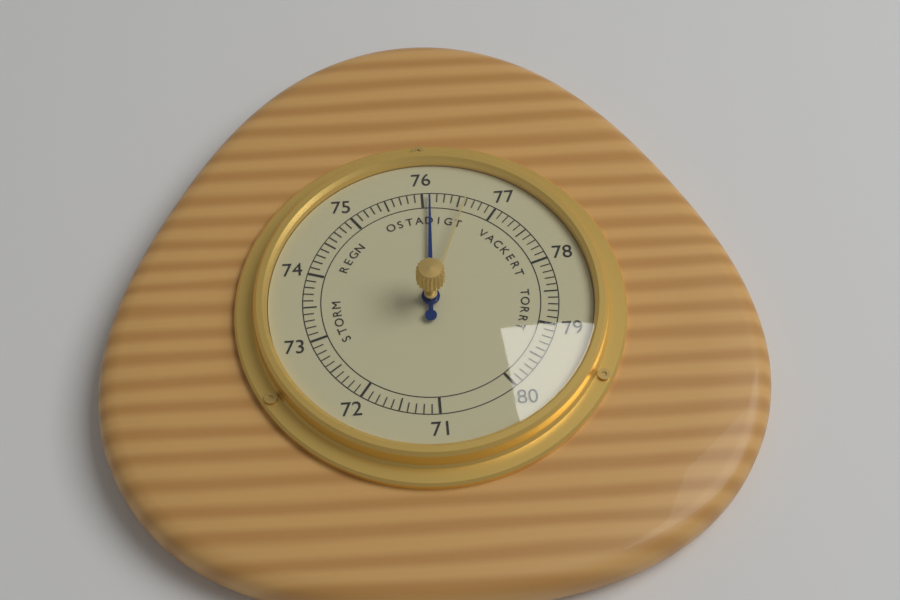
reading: 76.1 (no unit)
